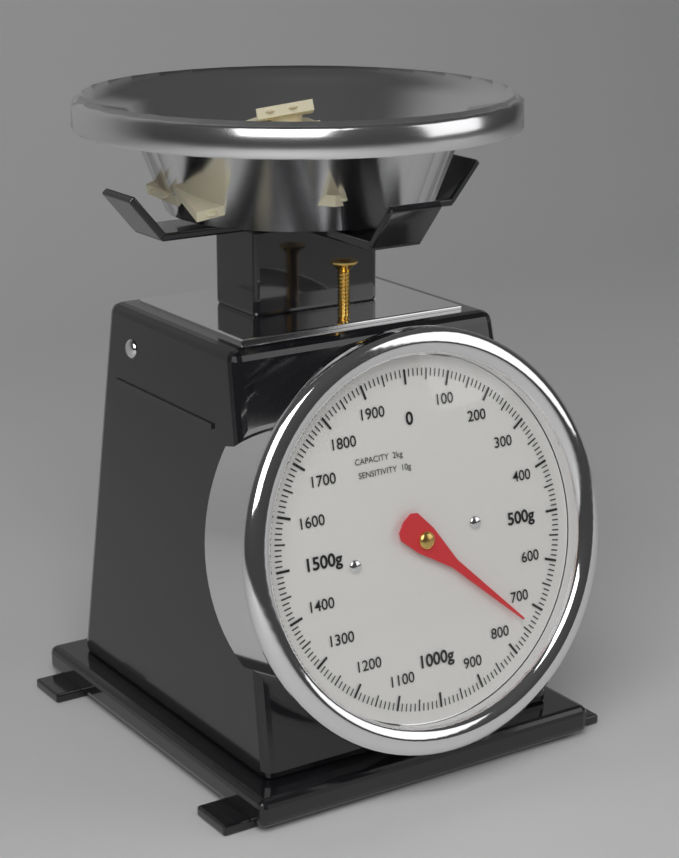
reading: 740 g
